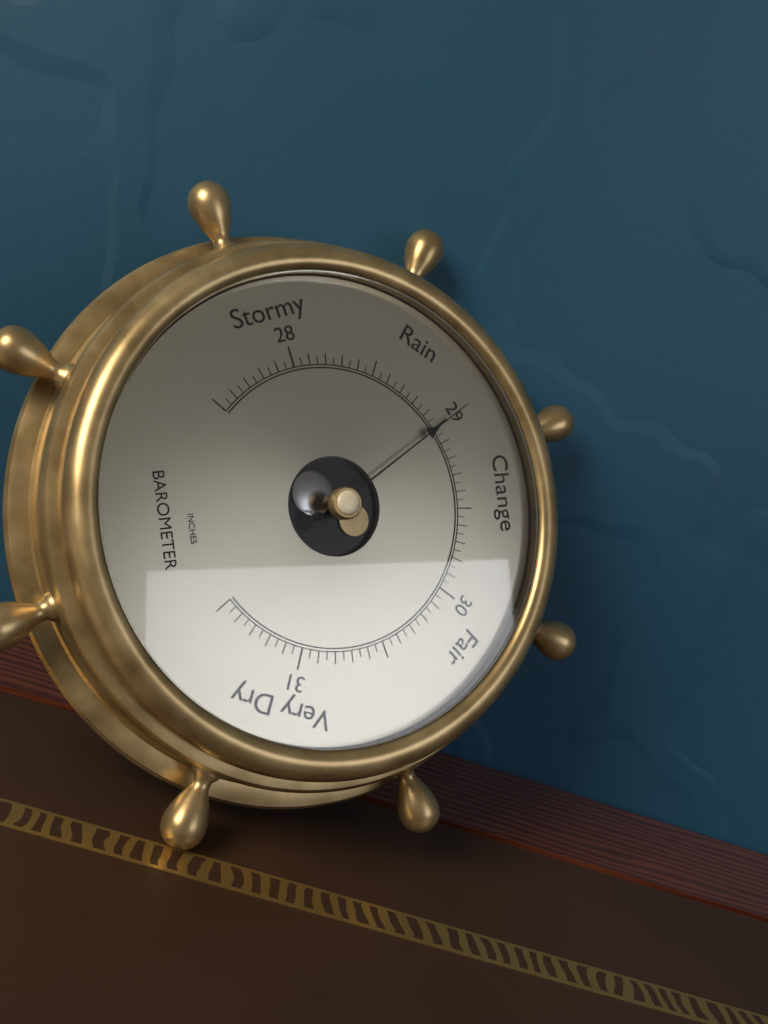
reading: 29.00 inHg
